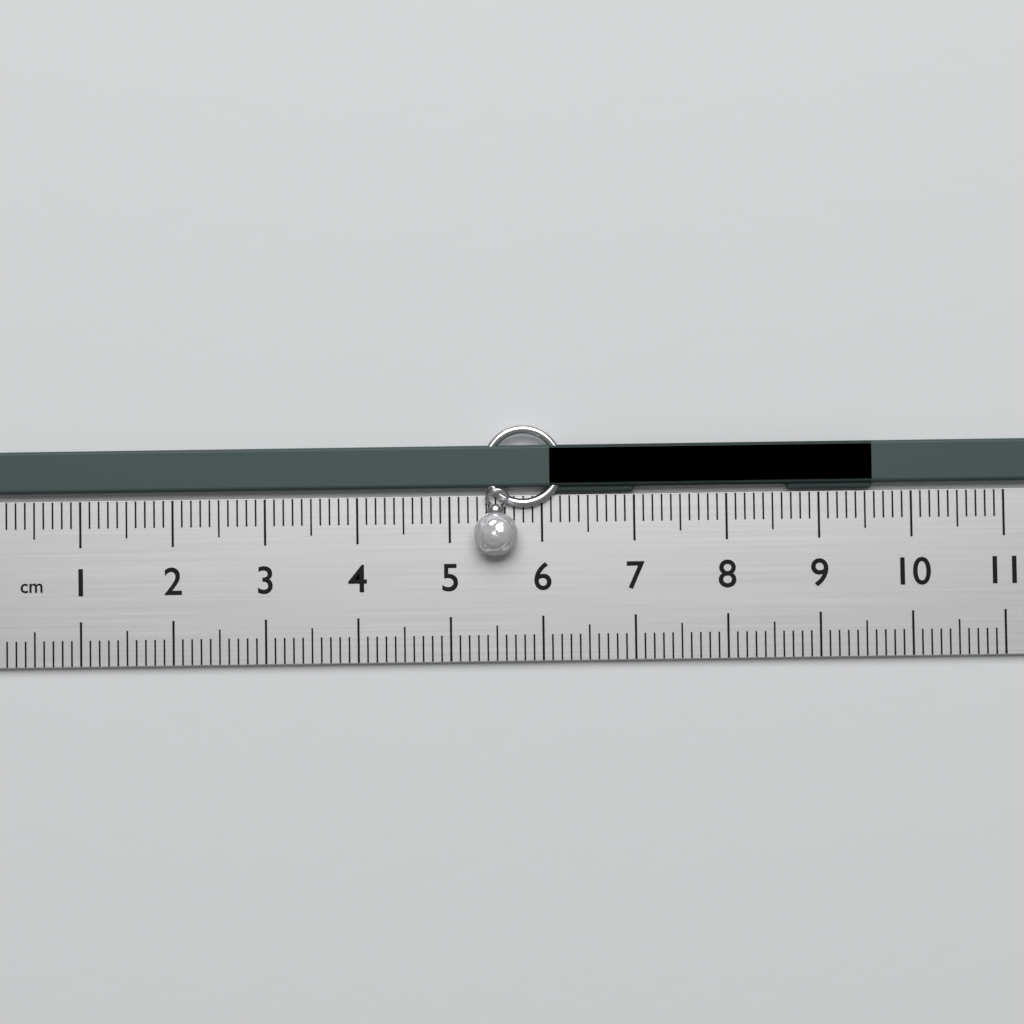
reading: 9.6 cm
